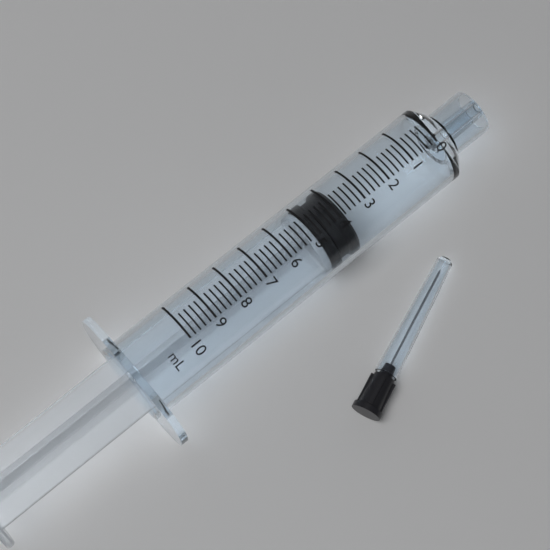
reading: 3.8 ml
